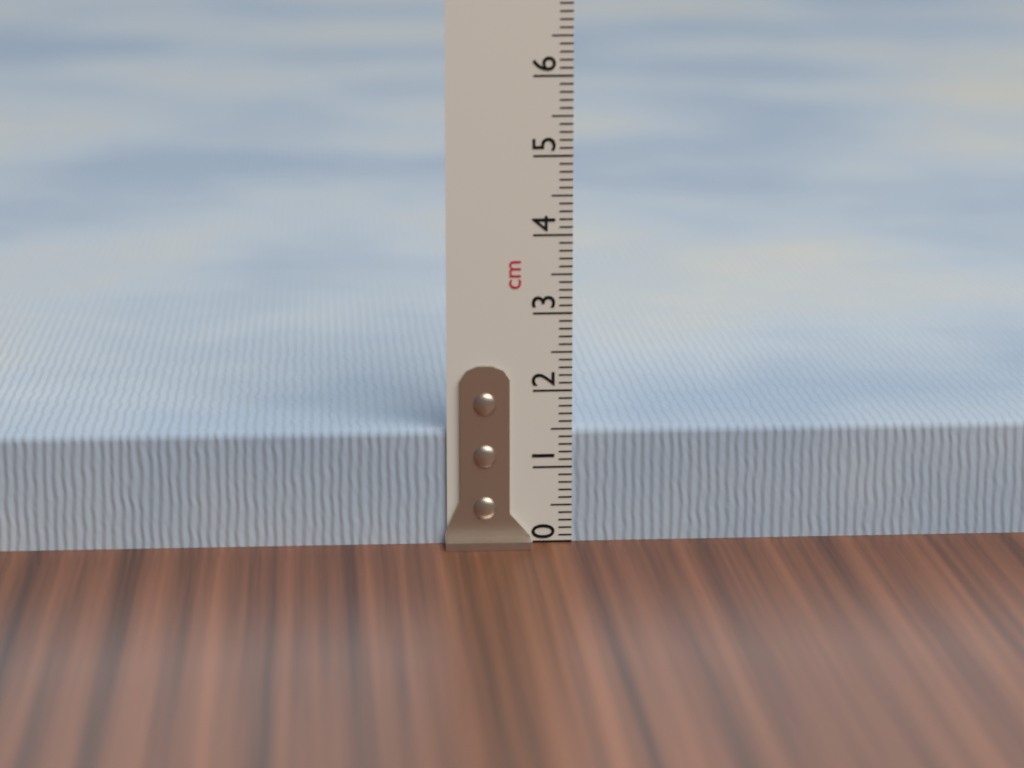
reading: 1.5 cm
